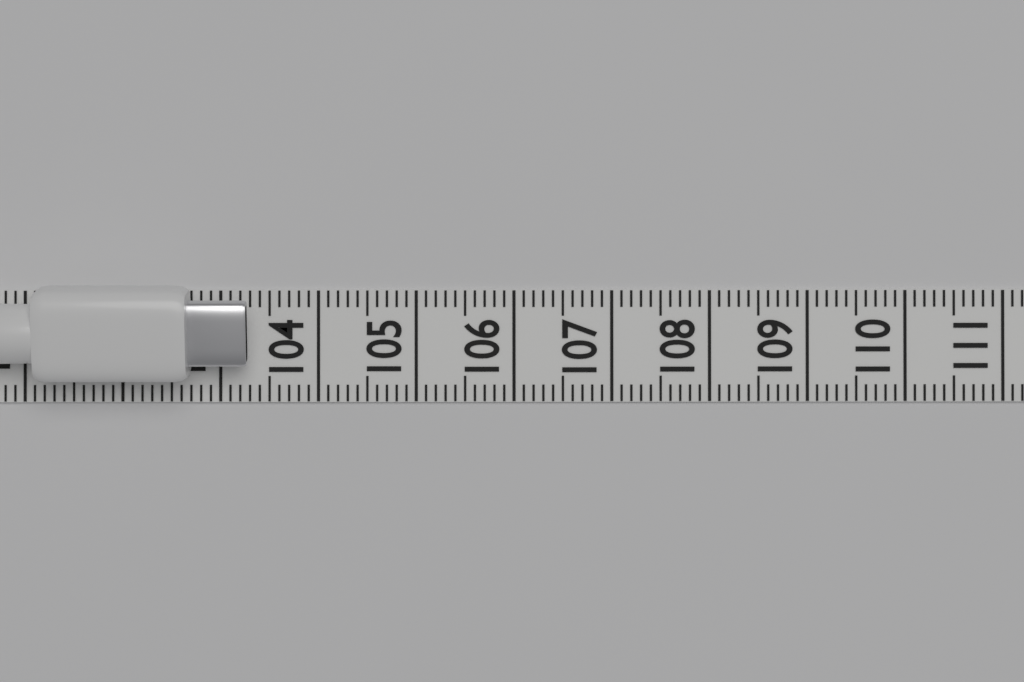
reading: 103.3 (no unit)
